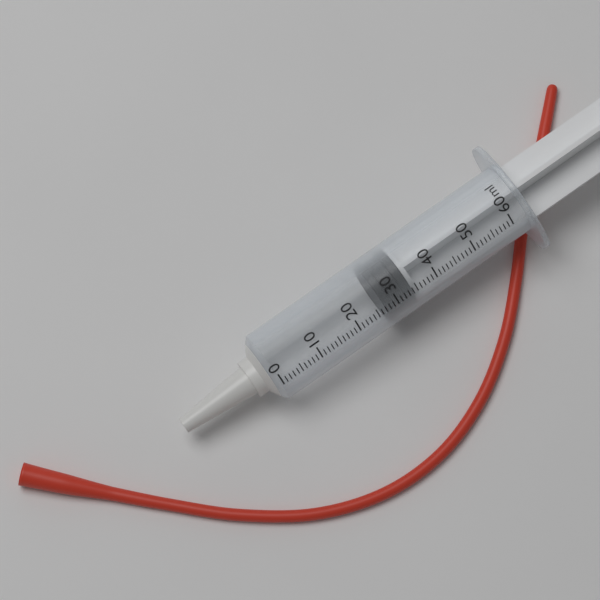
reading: 27 ml
